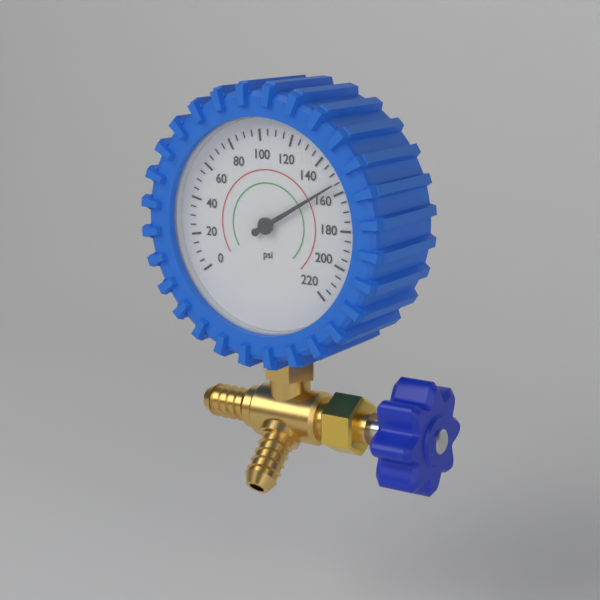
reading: 155 psi
